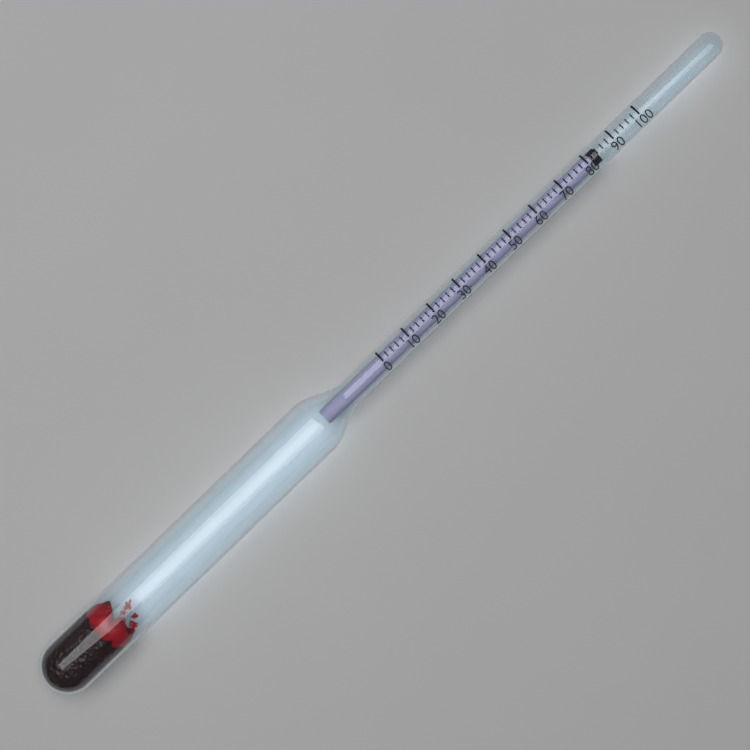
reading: 84 (no unit)
